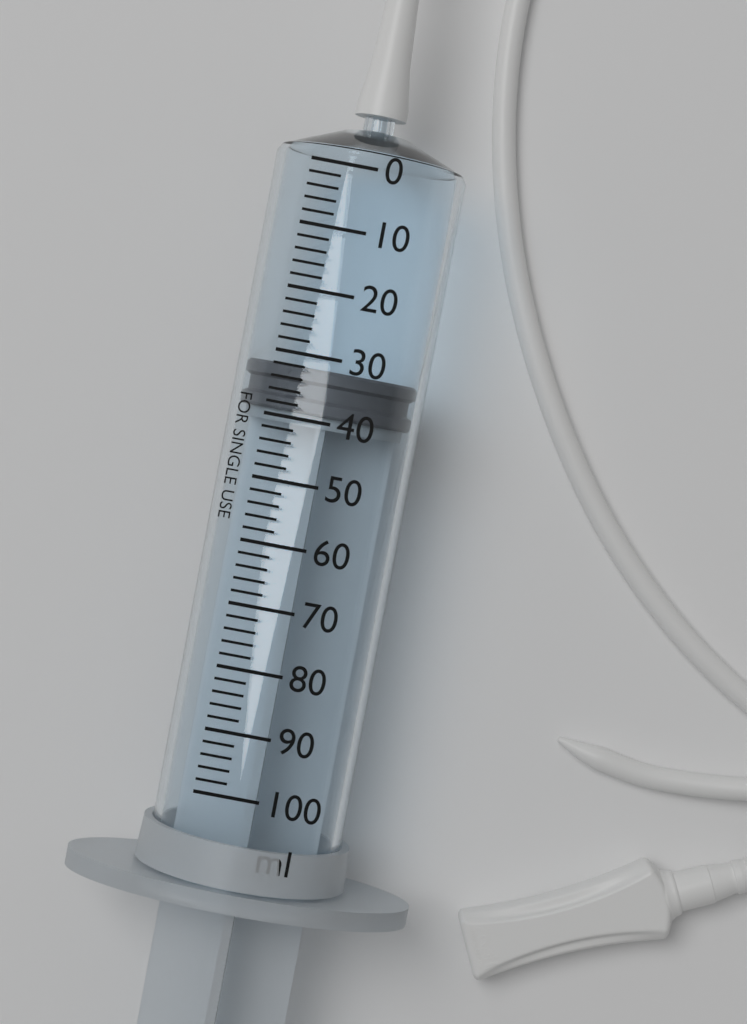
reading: 32 ml
